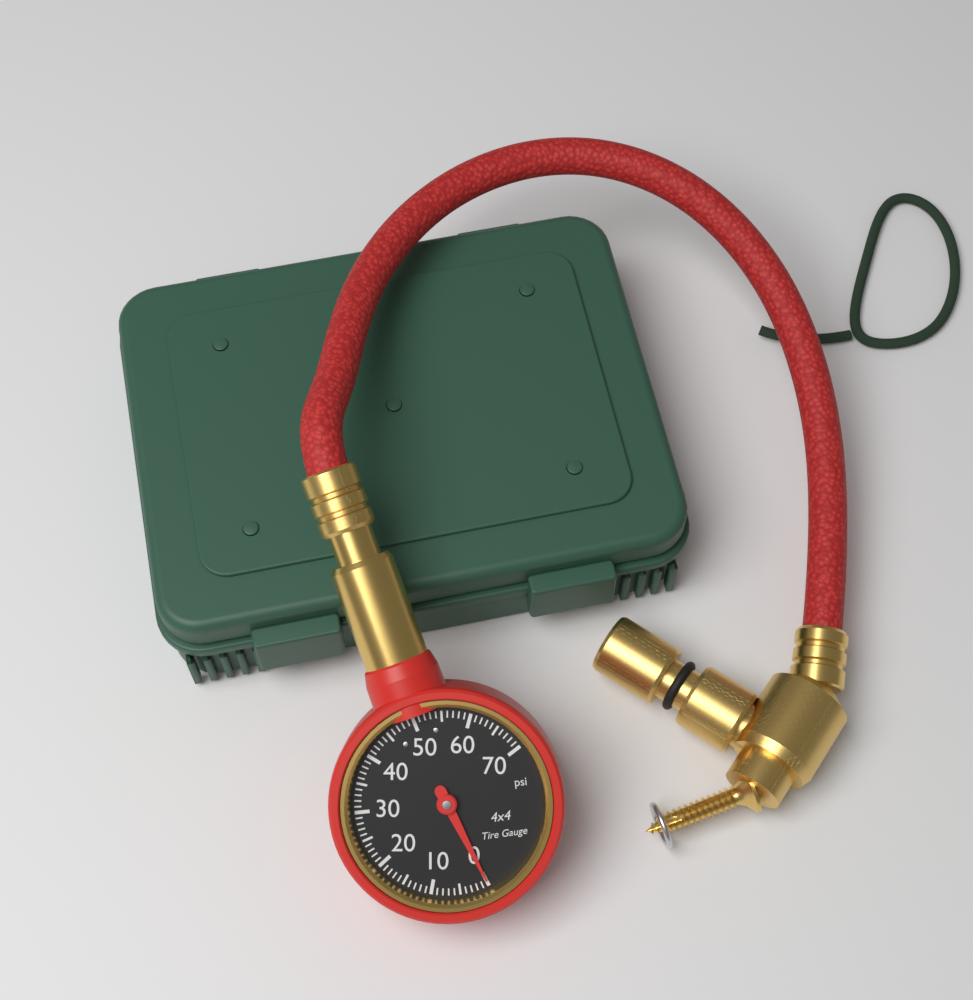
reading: 0 psi
